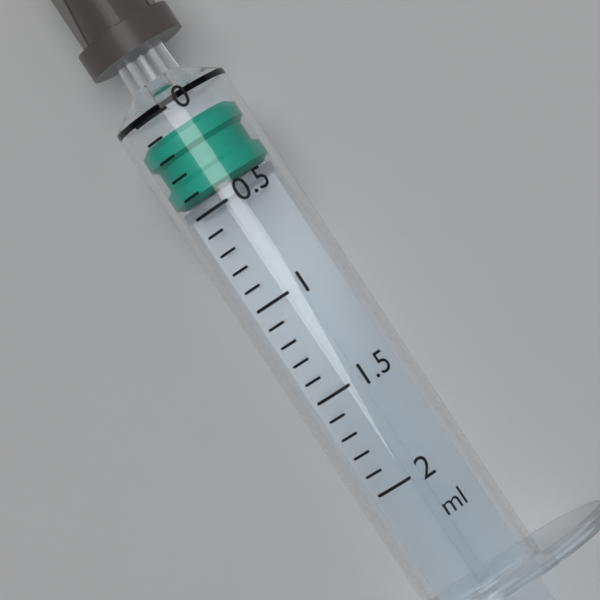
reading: 0.1 ml
